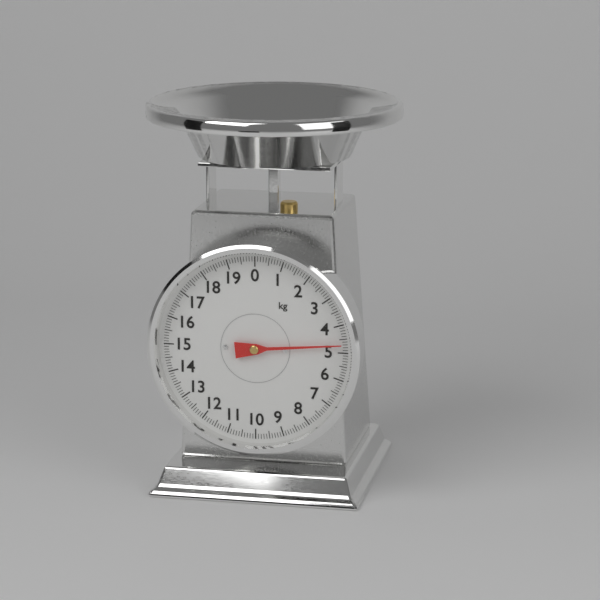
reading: 4.7 kg
